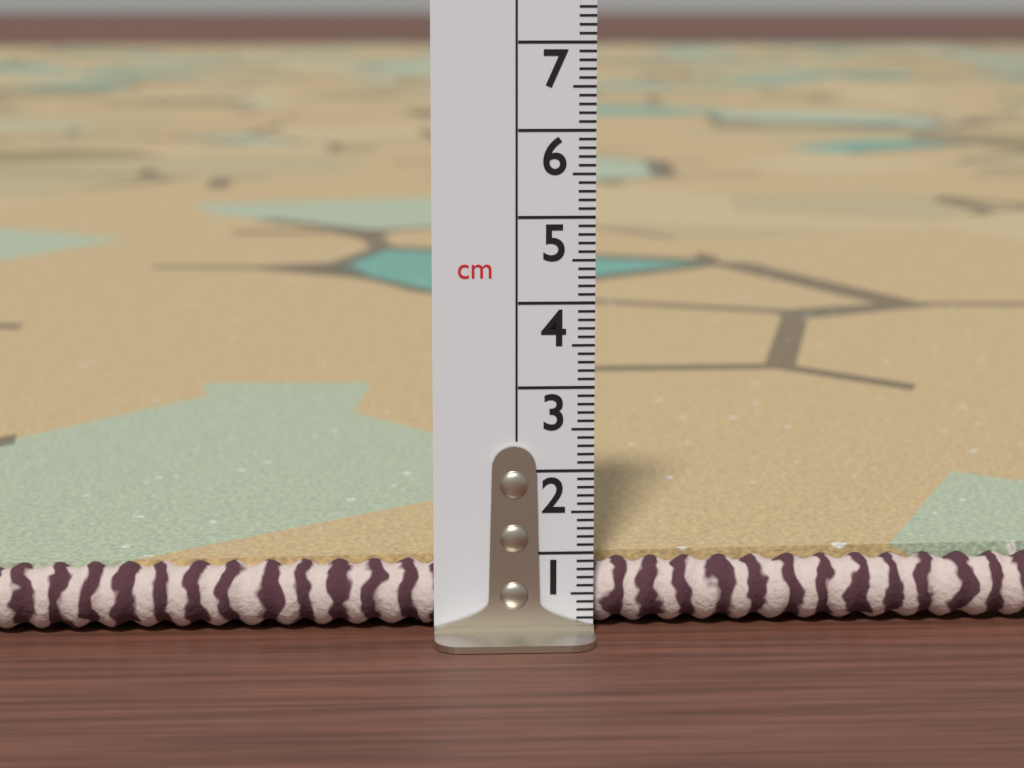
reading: 0.8 cm
